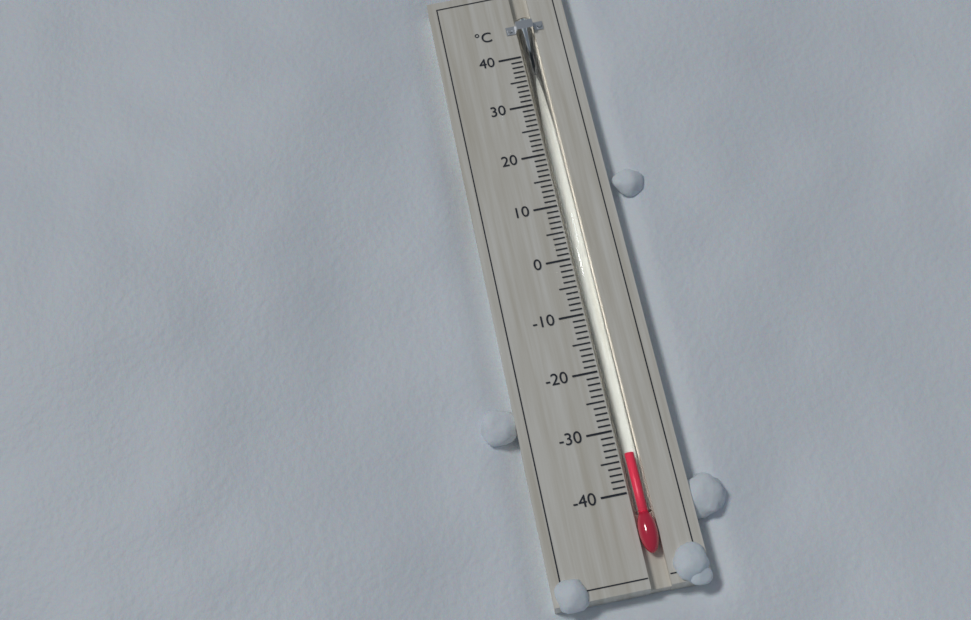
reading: -34 °C
